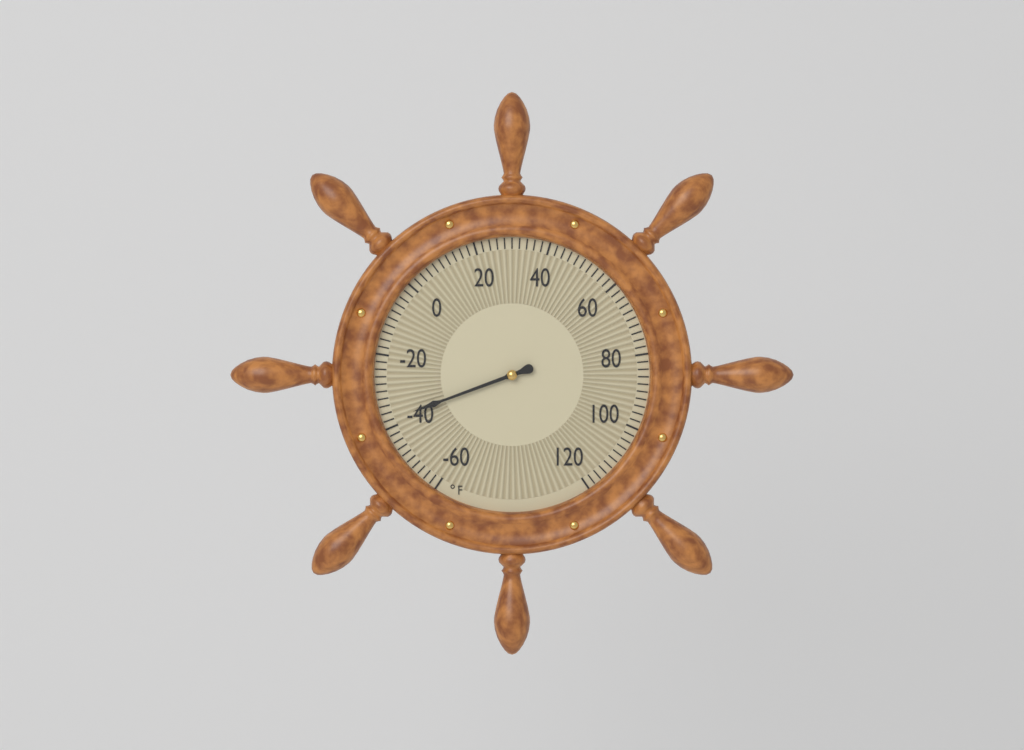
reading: -38 °F
